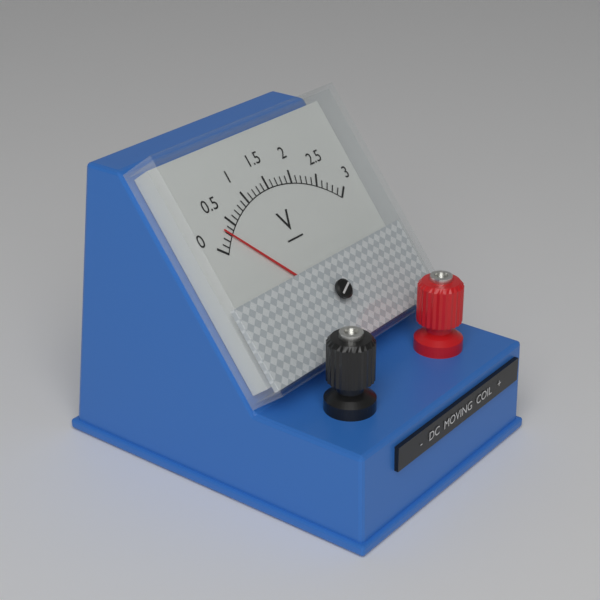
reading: 0.3 V
